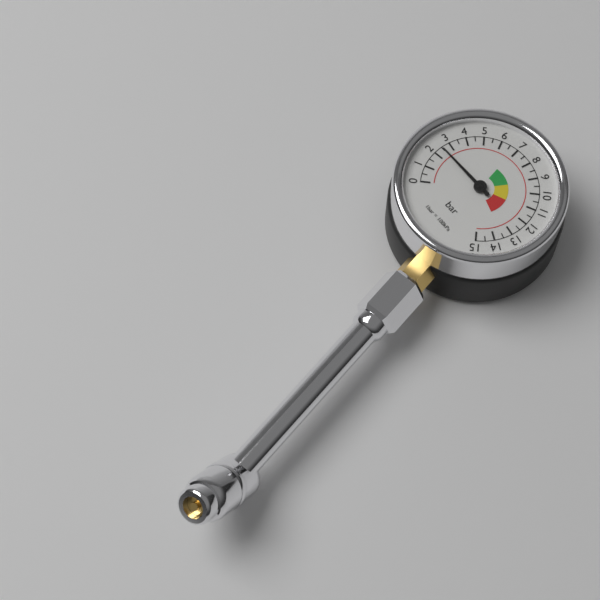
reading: 2.5 bar
